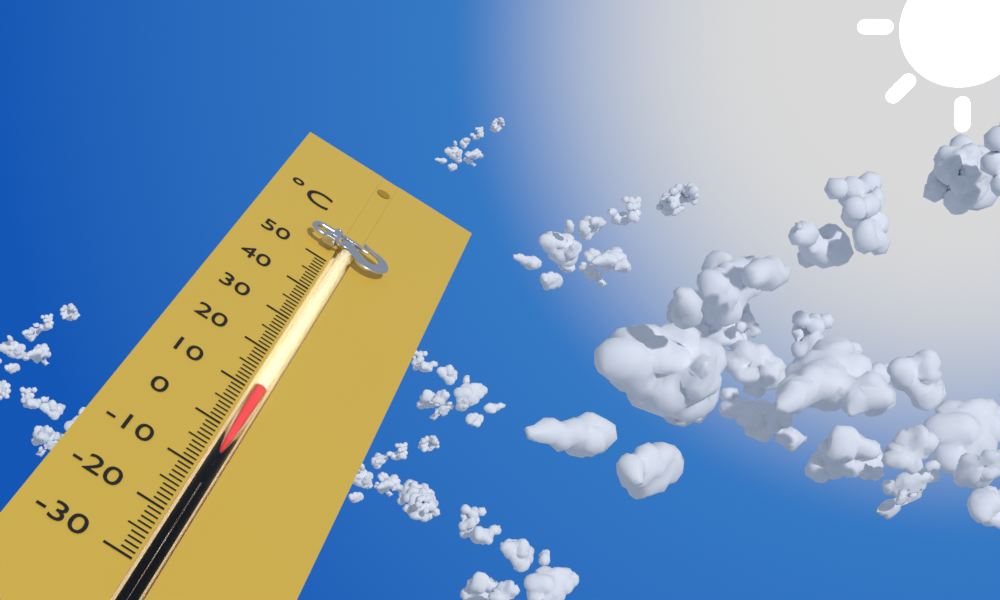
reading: 11 °C
